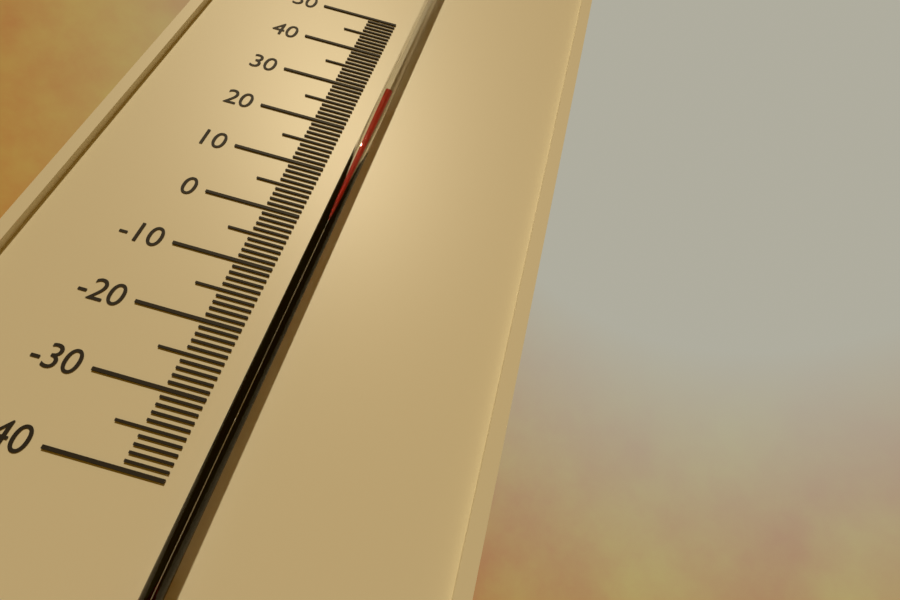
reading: 29 °C
